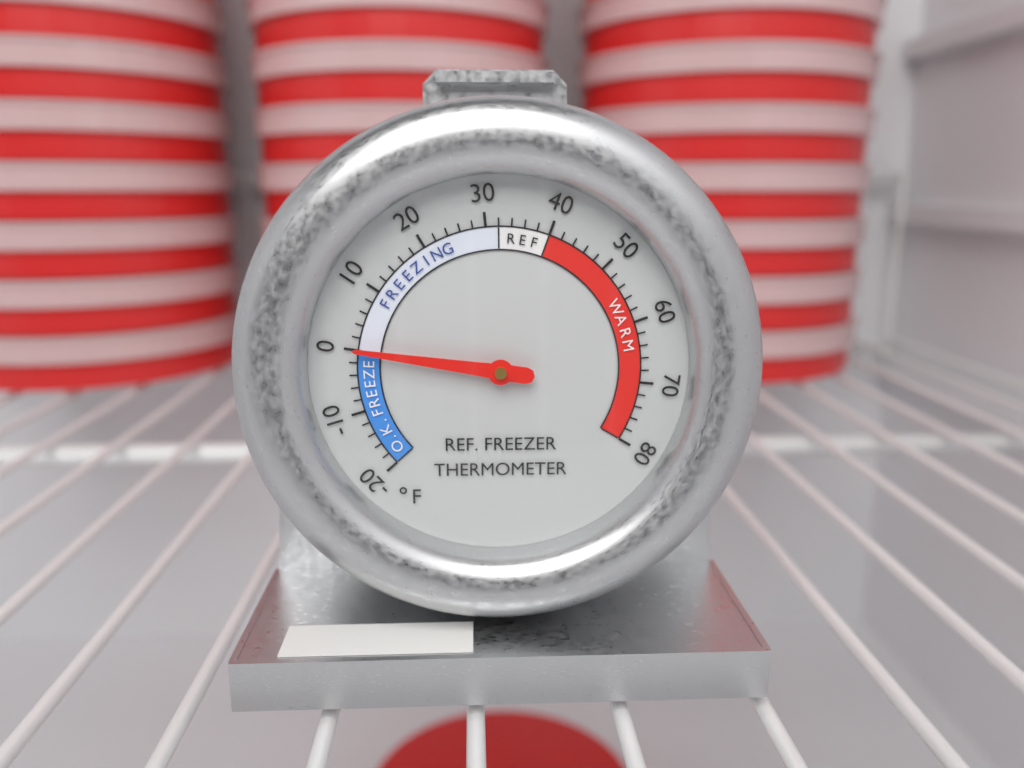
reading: 0 °F
